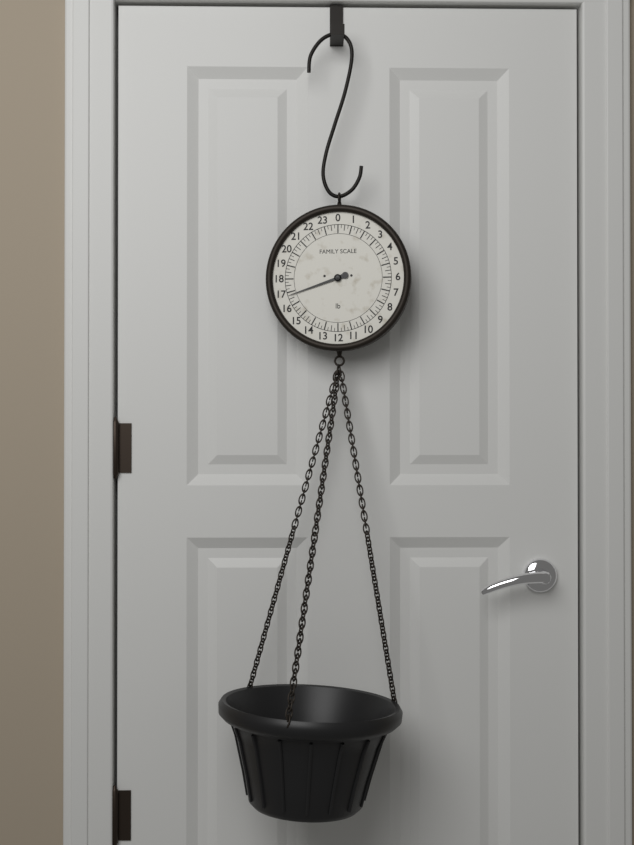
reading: 16.75 lb
